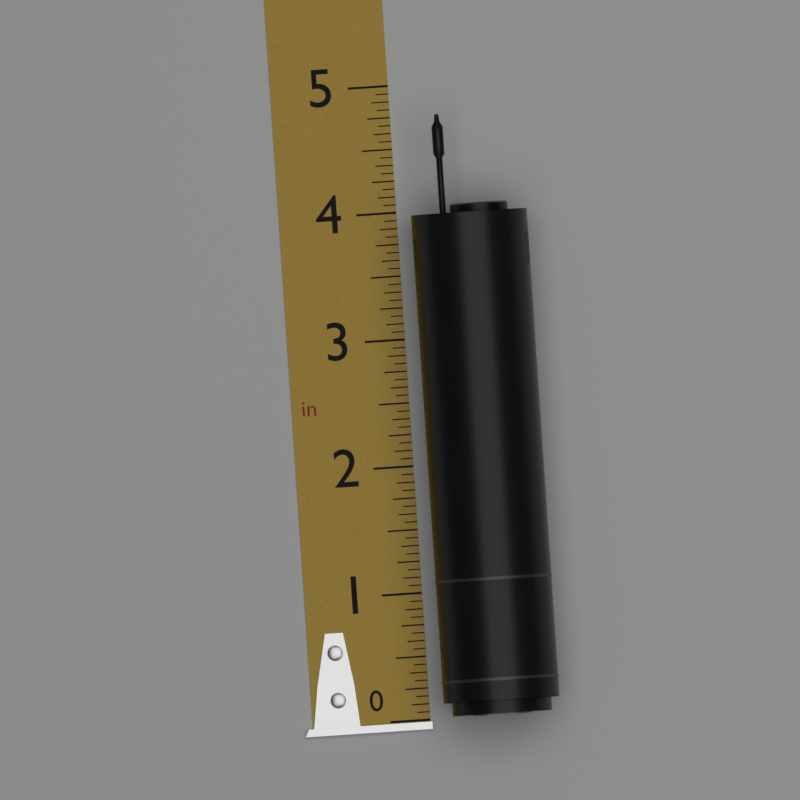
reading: 4.7500 in
